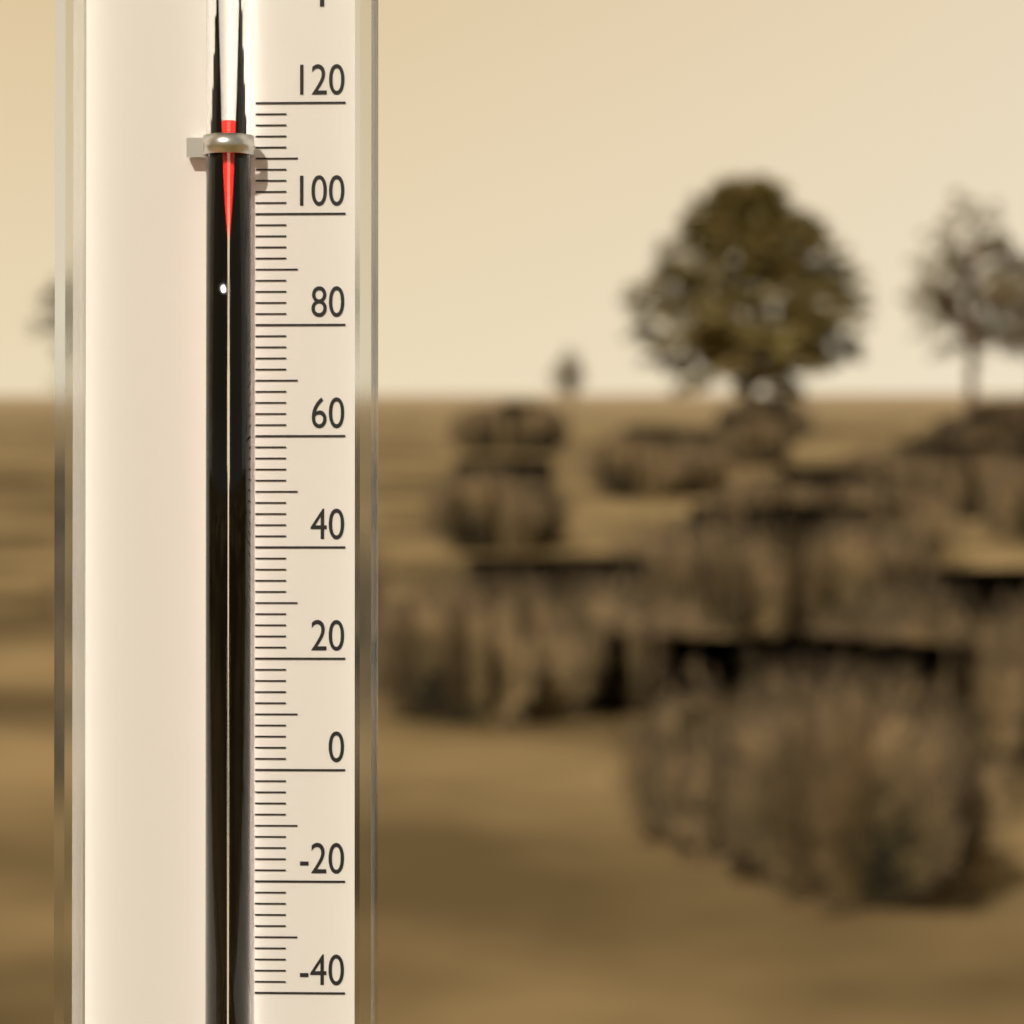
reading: 116 °F
